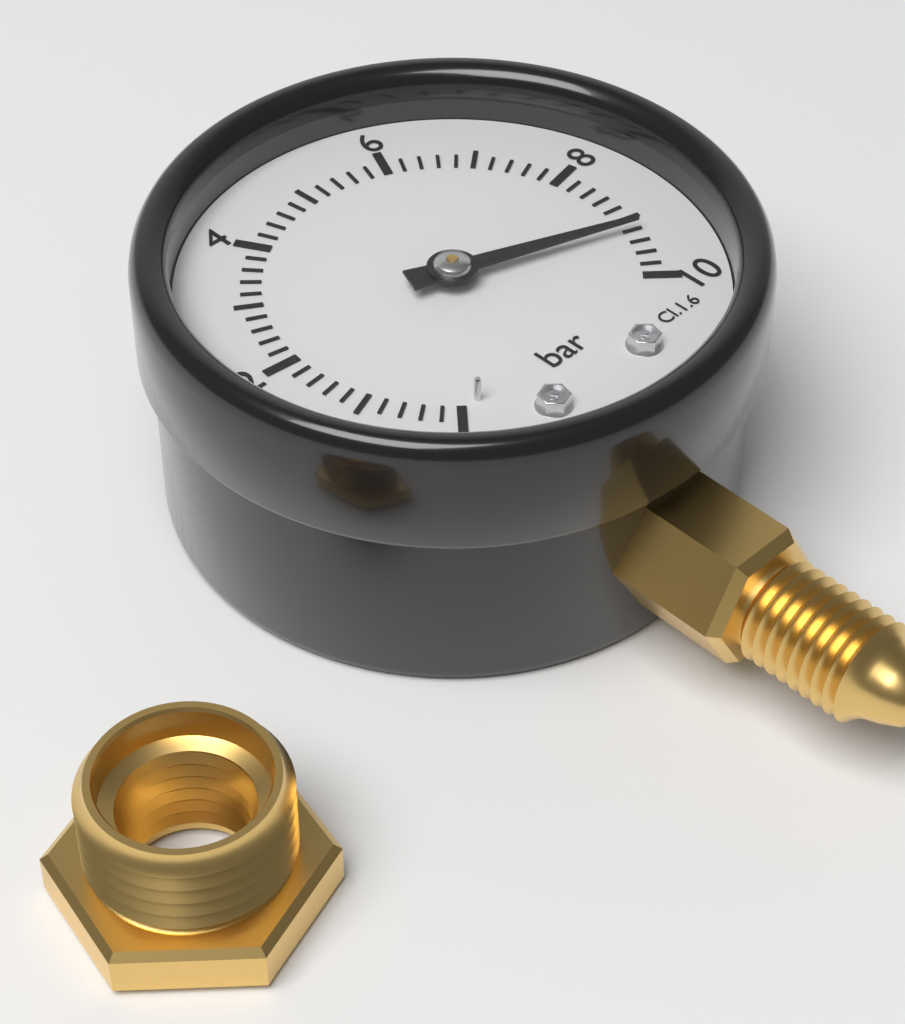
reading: 9.2 bar
